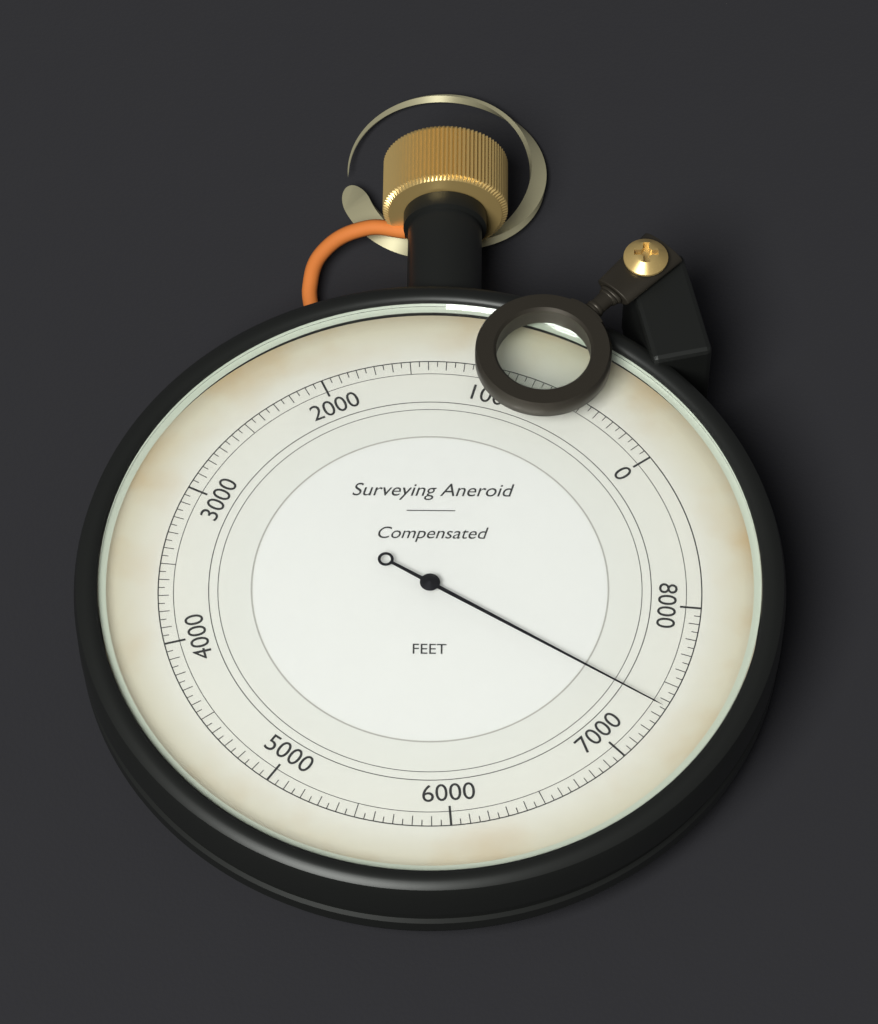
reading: 7350 ft
